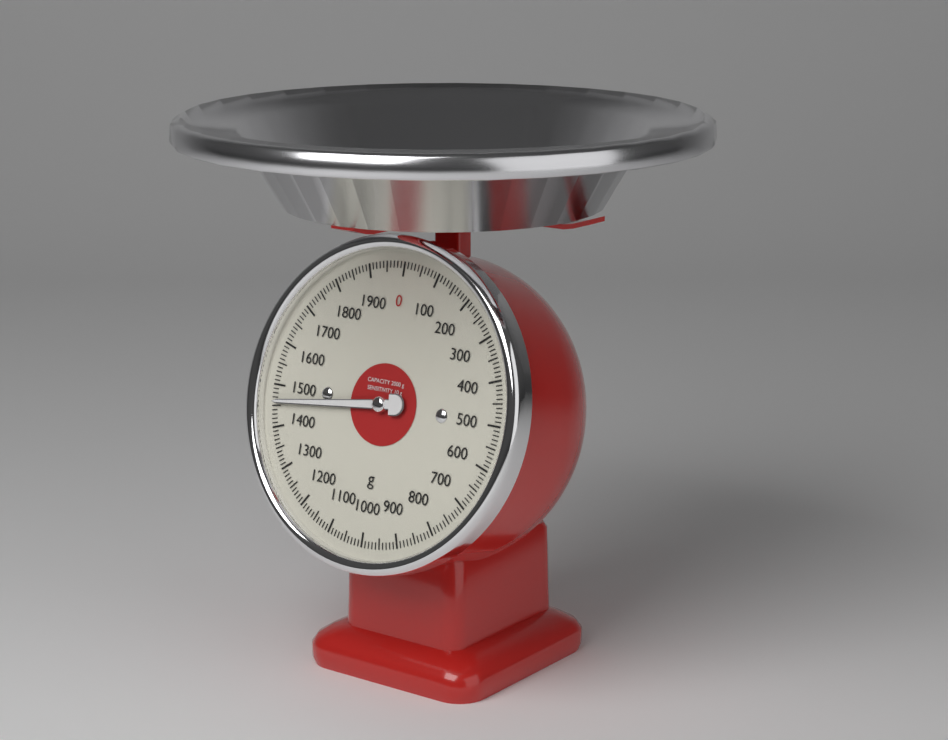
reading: 1460 g
